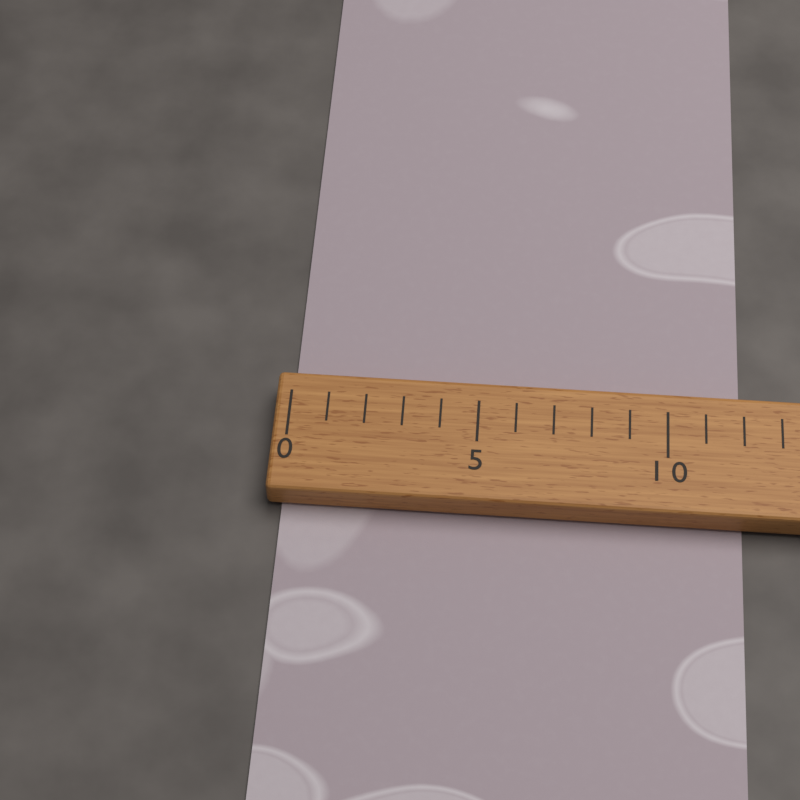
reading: 12 (no unit)
